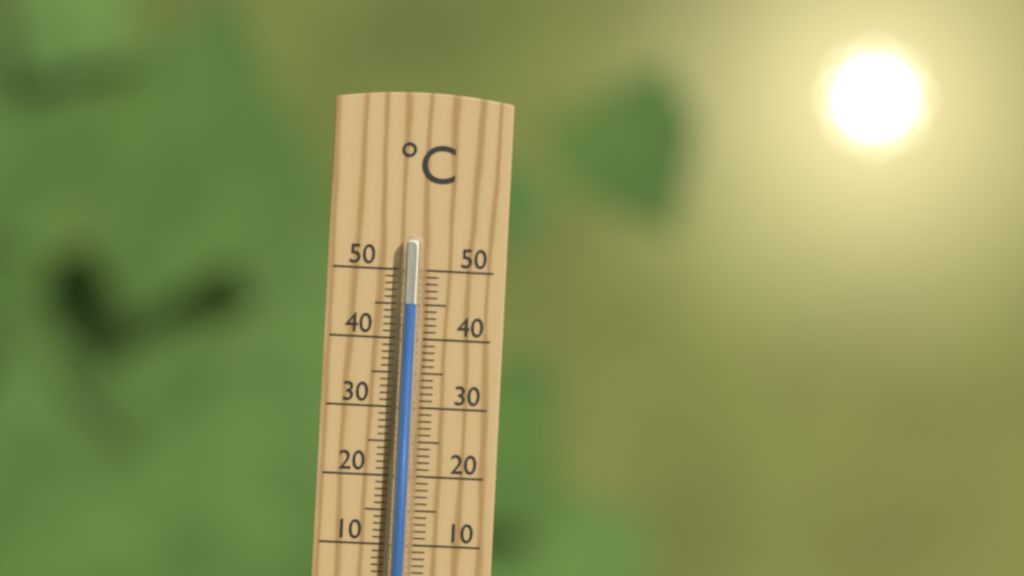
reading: 45 °C
